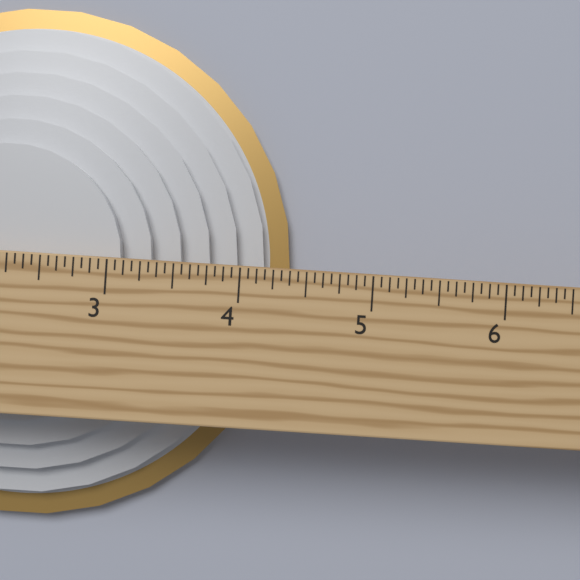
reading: 4.3750 in
